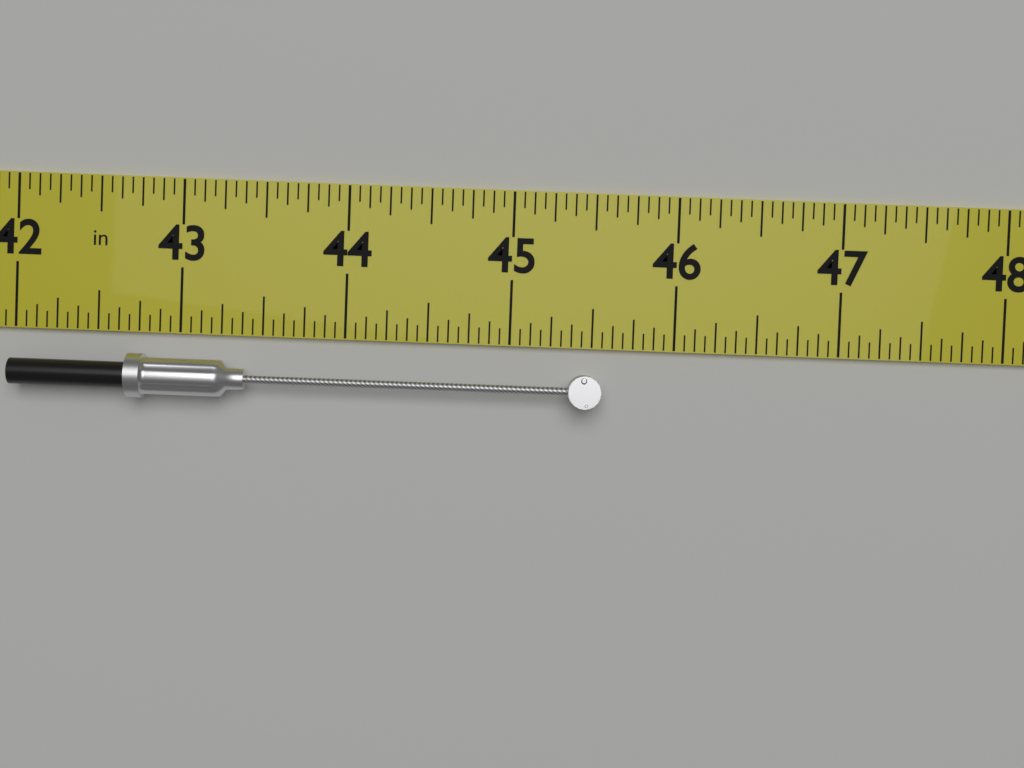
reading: 45.5625 in
